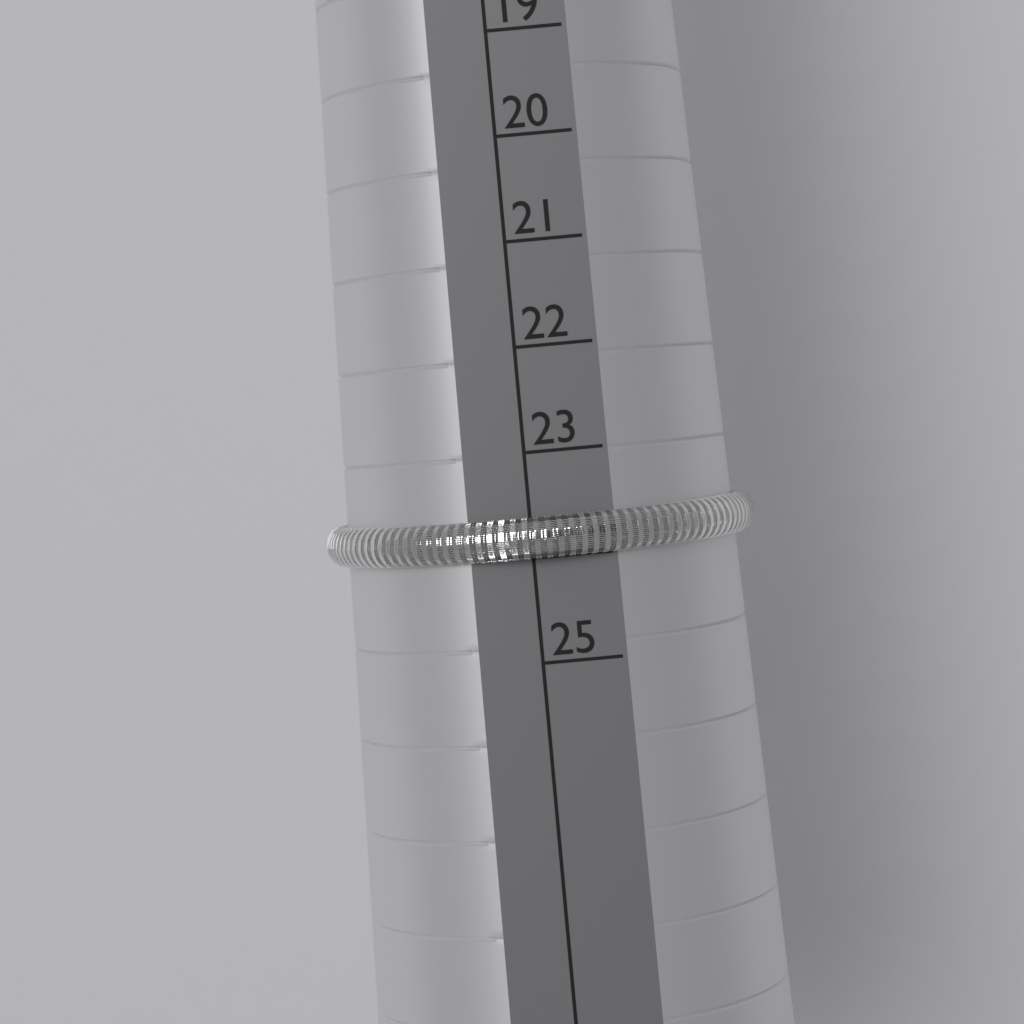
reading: 24 (no unit)
